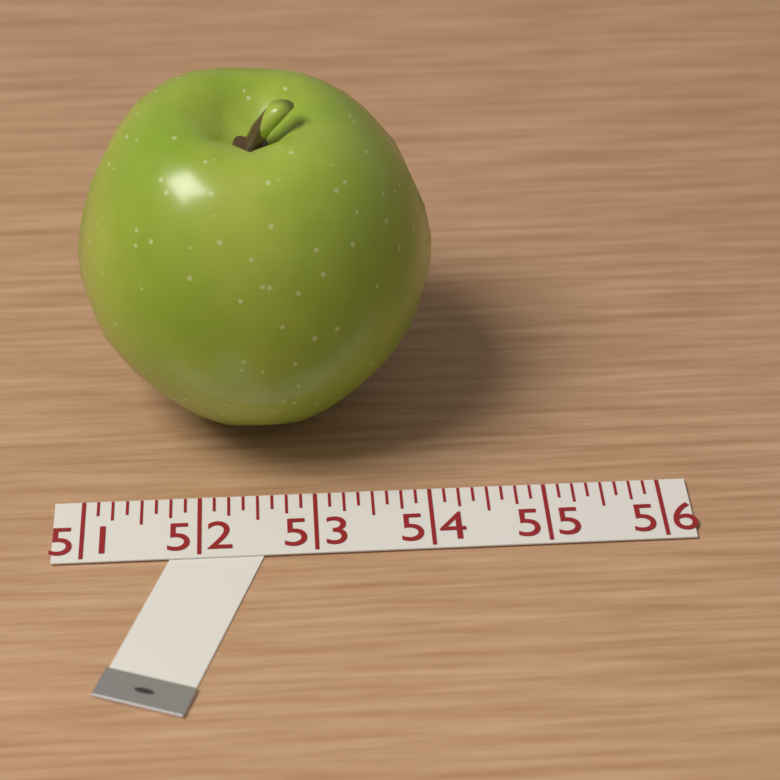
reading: 54.125 (no unit)
